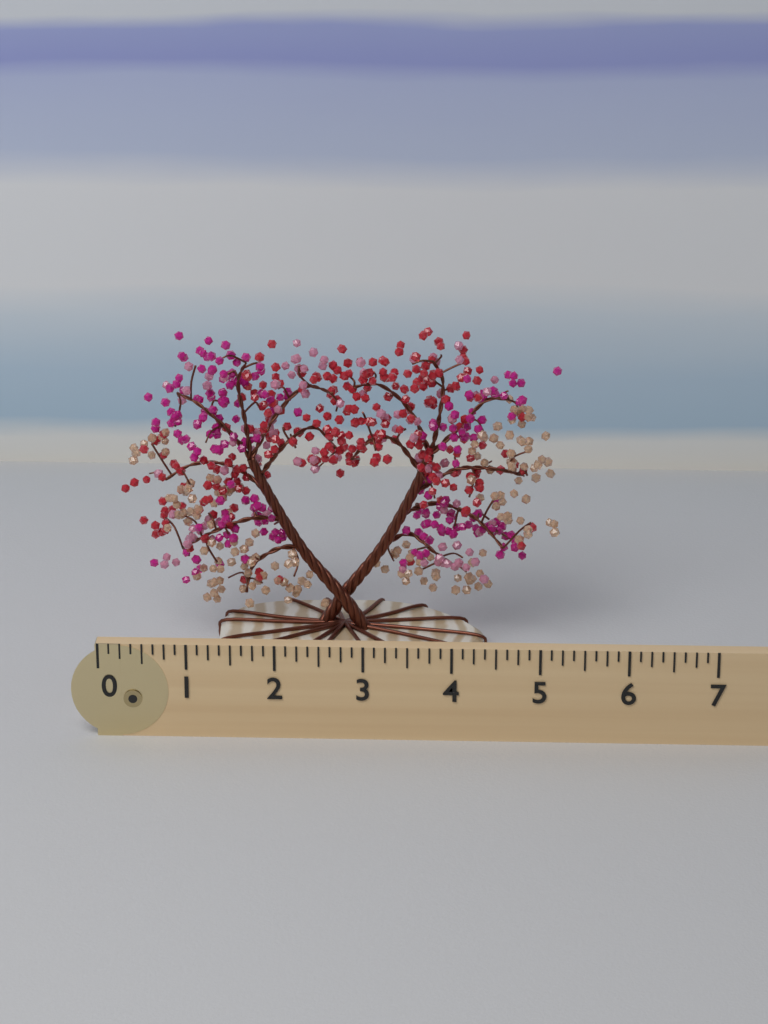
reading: 5.250 (no unit)
